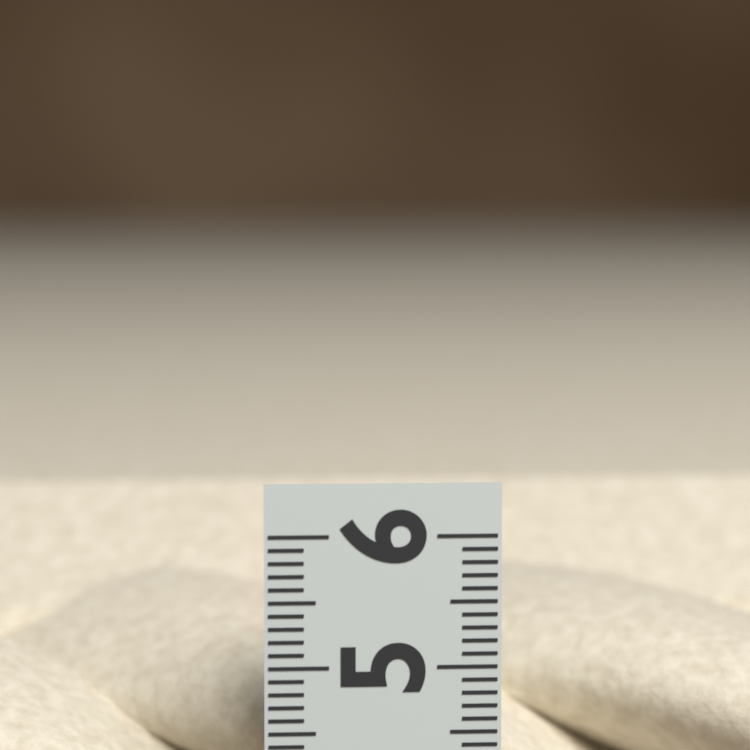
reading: 5.8 (no unit)
